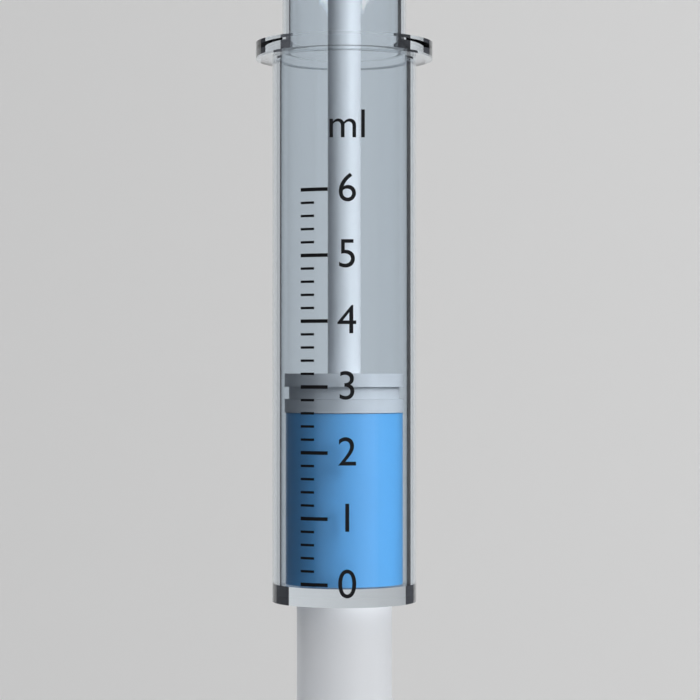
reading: 2.6 ml
